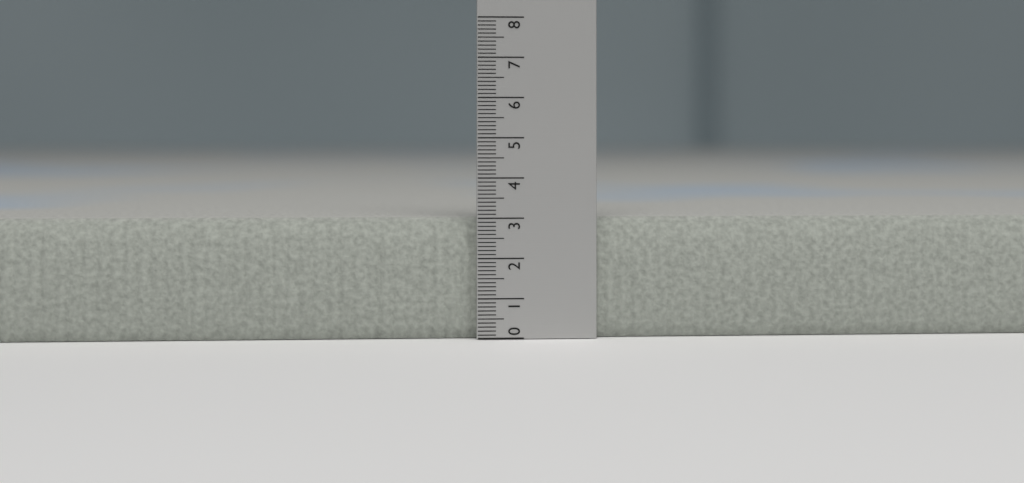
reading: 3.0 (no unit)
